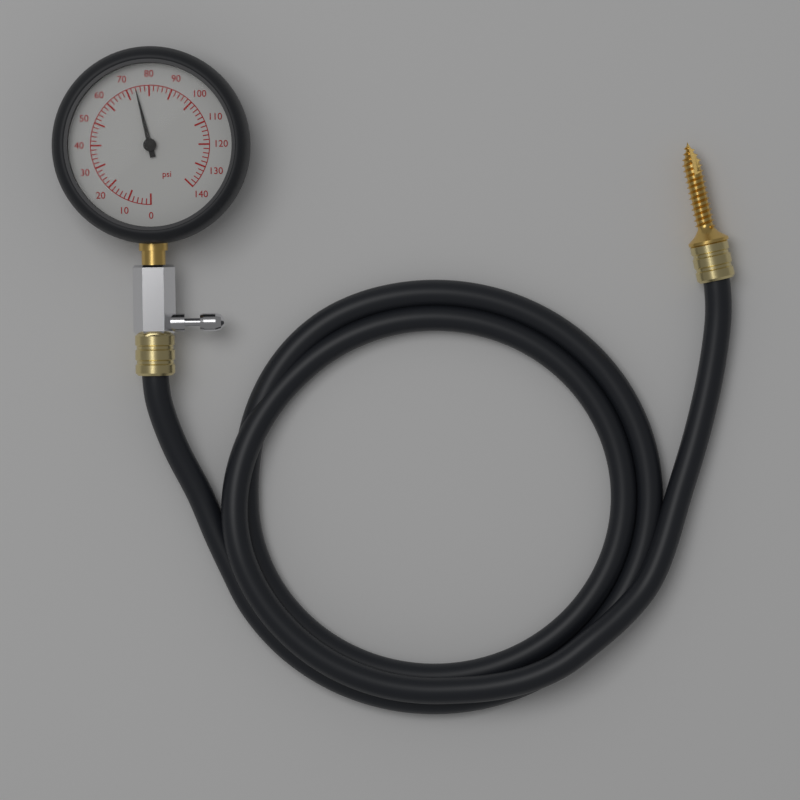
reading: 74 psi
